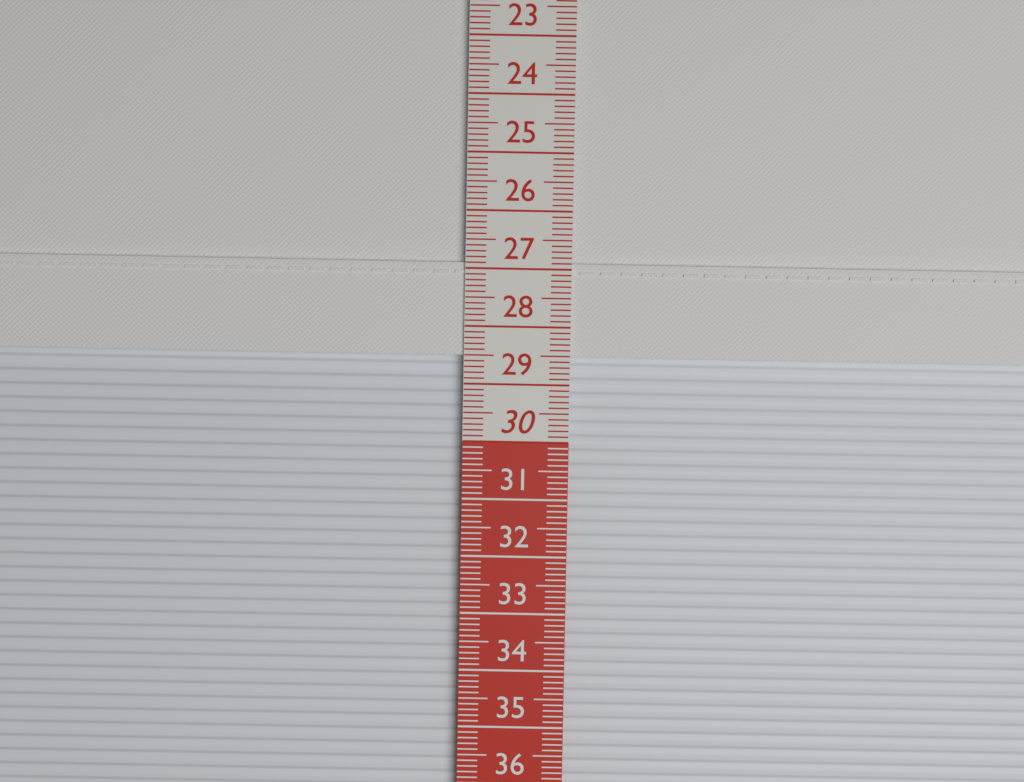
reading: 28.5 cm
